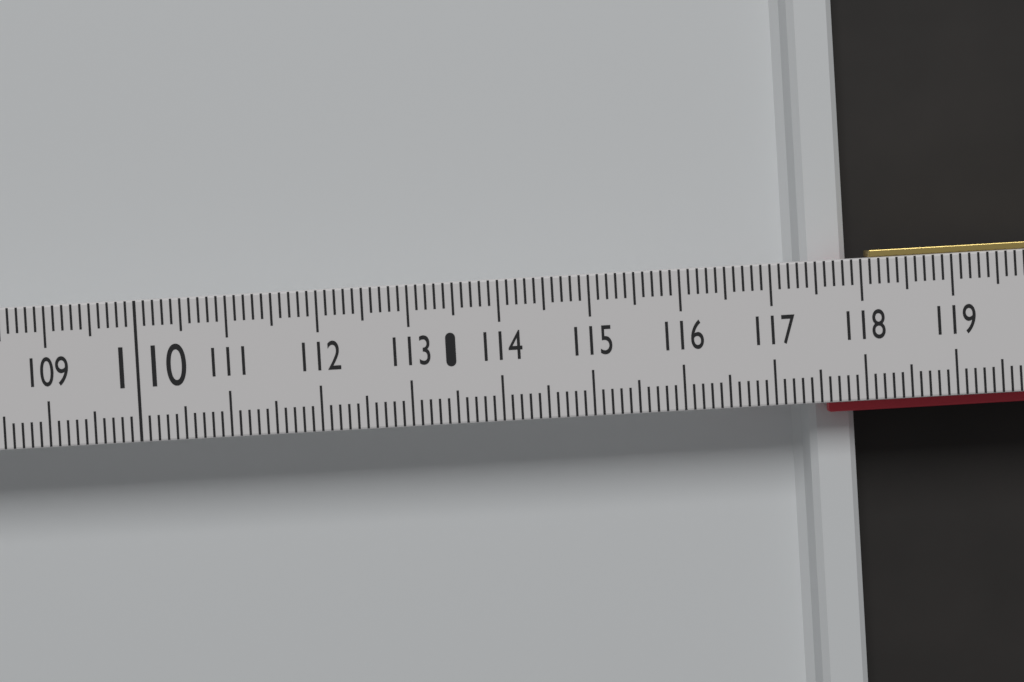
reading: 117.9 (no unit)
